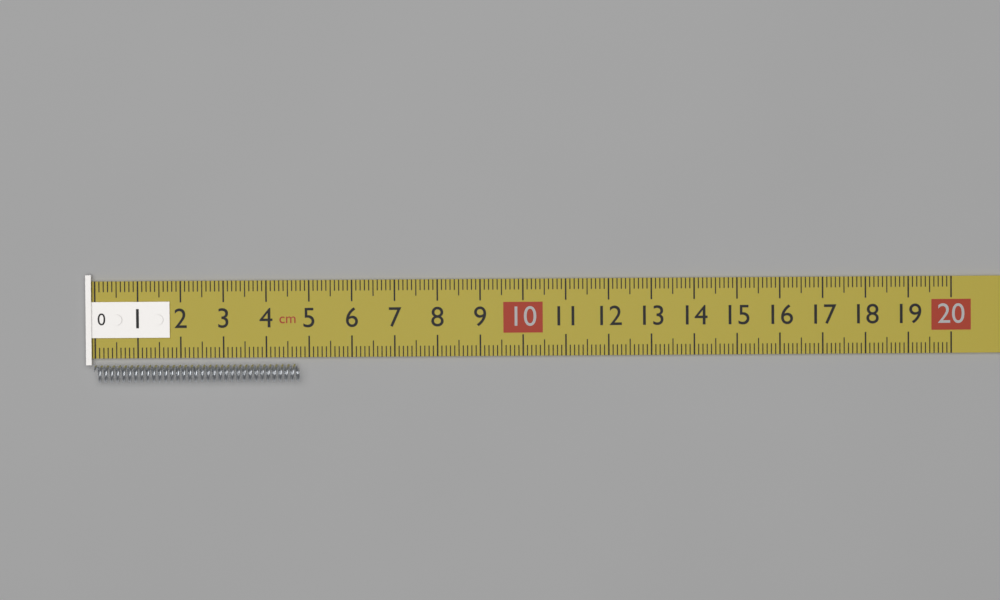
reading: 4.8 cm
